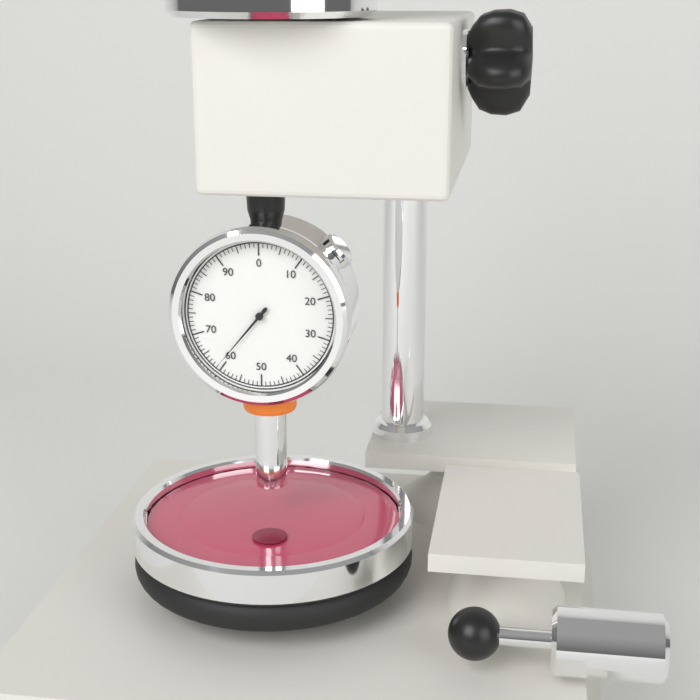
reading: 61 (no unit)
